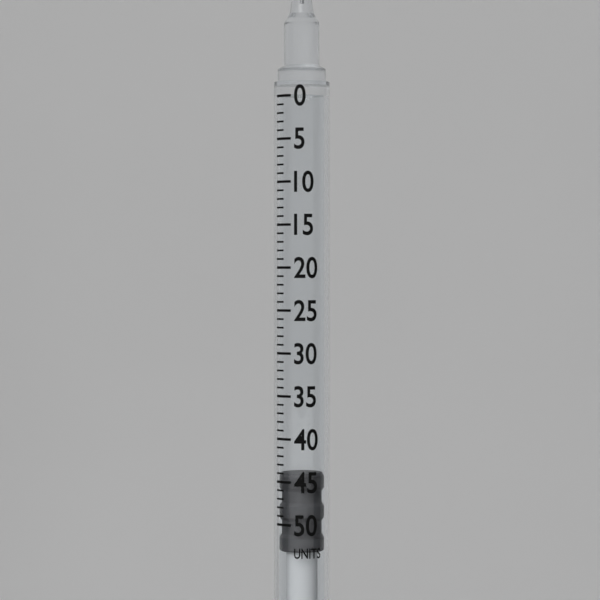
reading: 44 units
